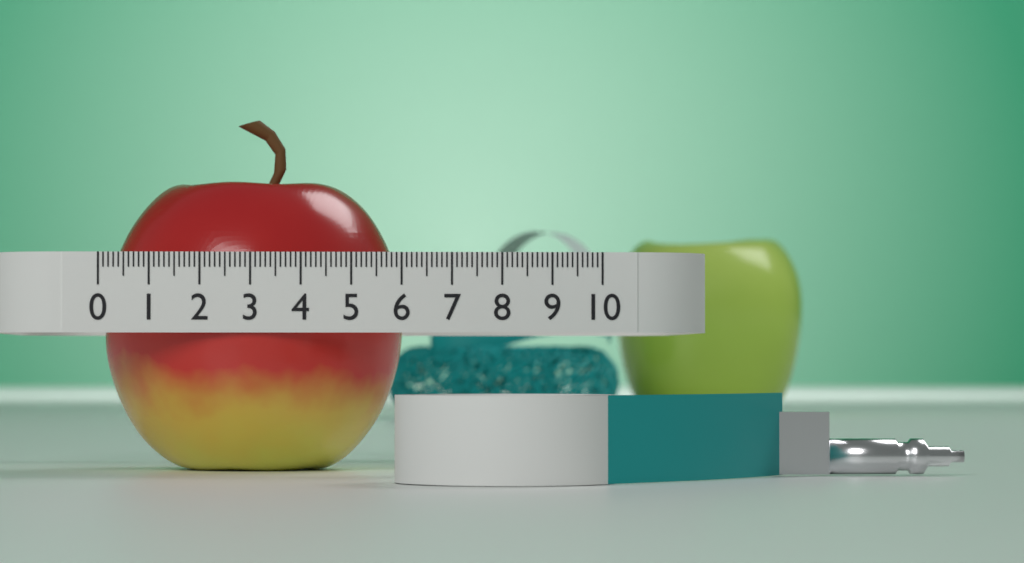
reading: 6.1 (no unit)
